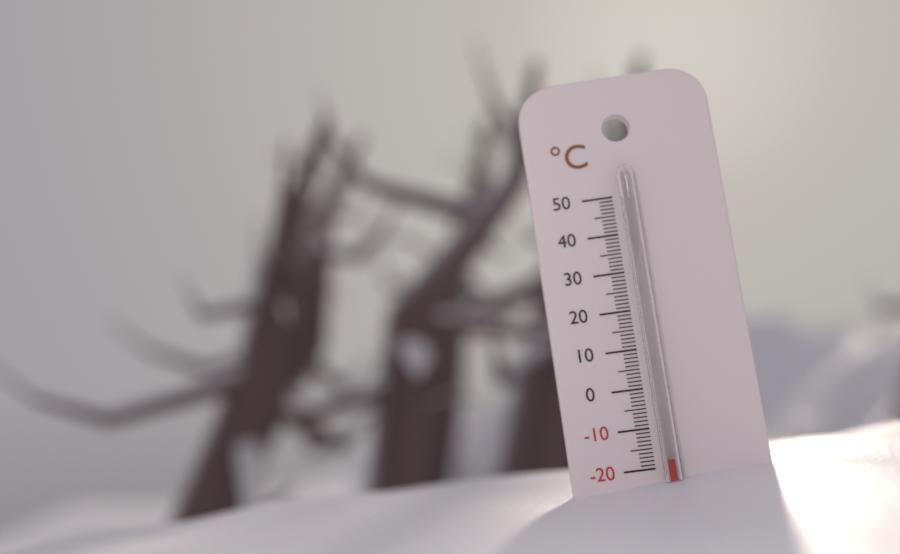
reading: -18 °C
